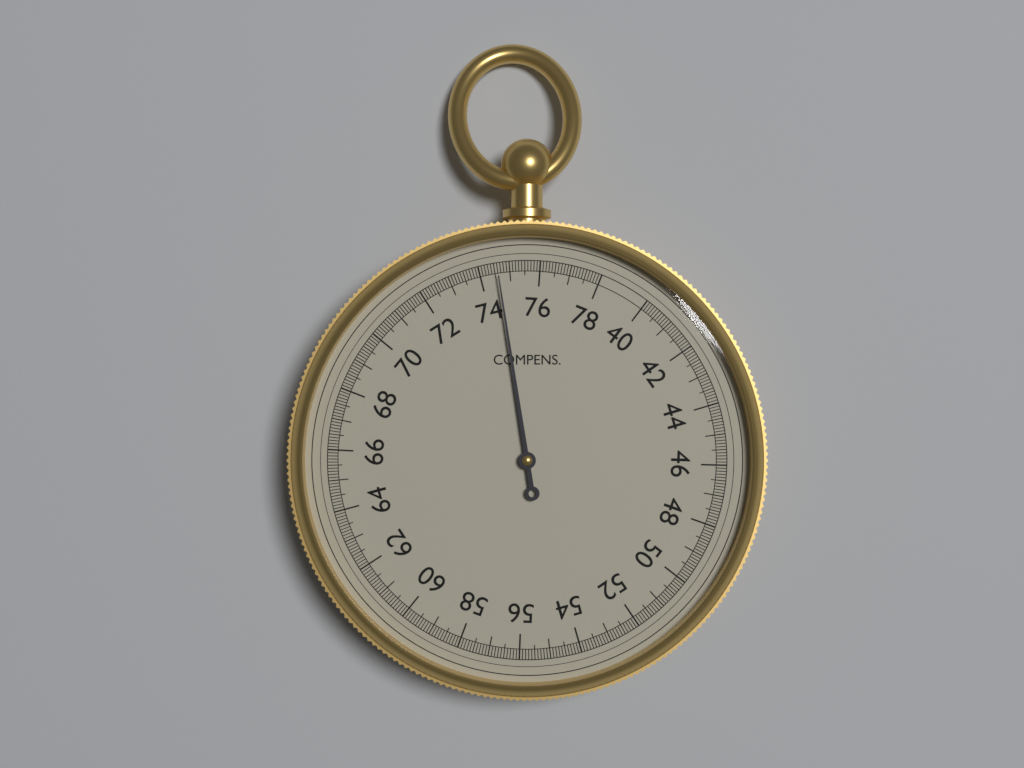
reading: 74.6 (no unit)
